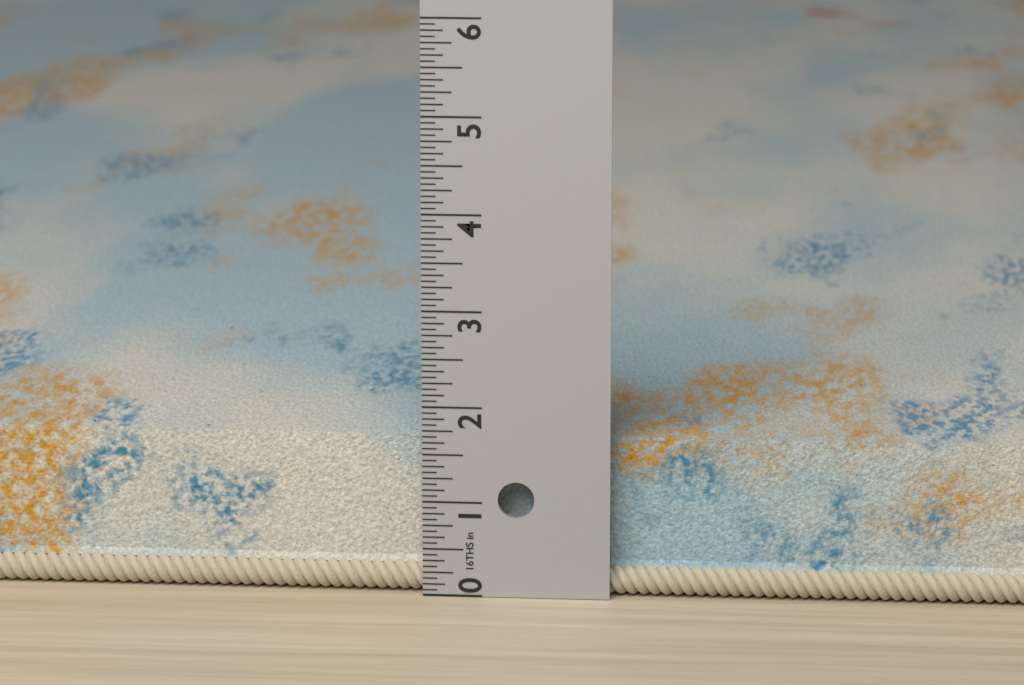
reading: 1.6875 in
